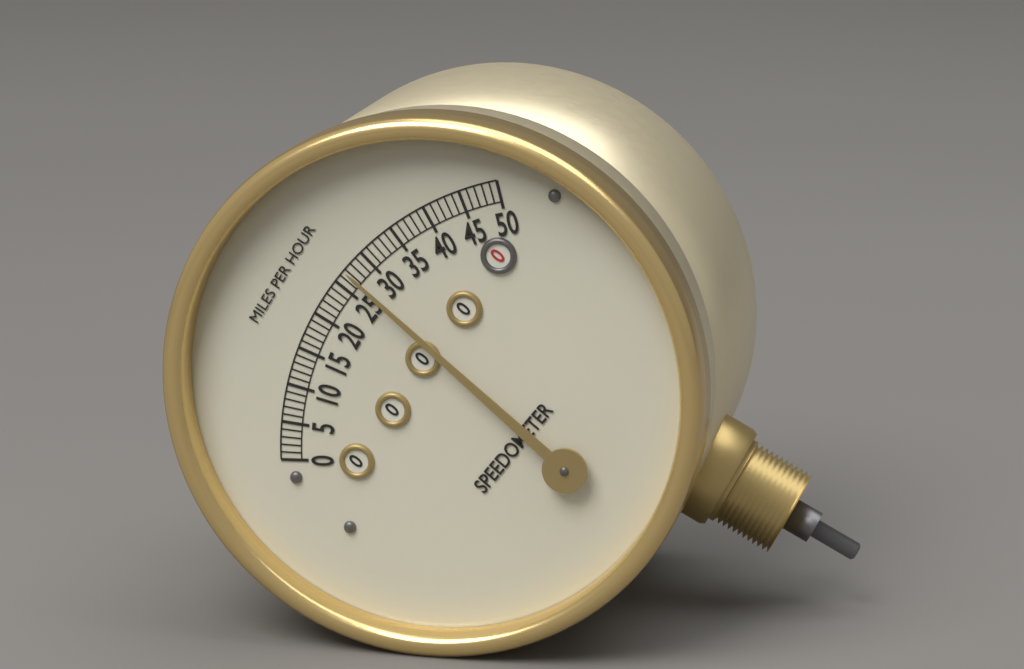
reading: 27 mph
